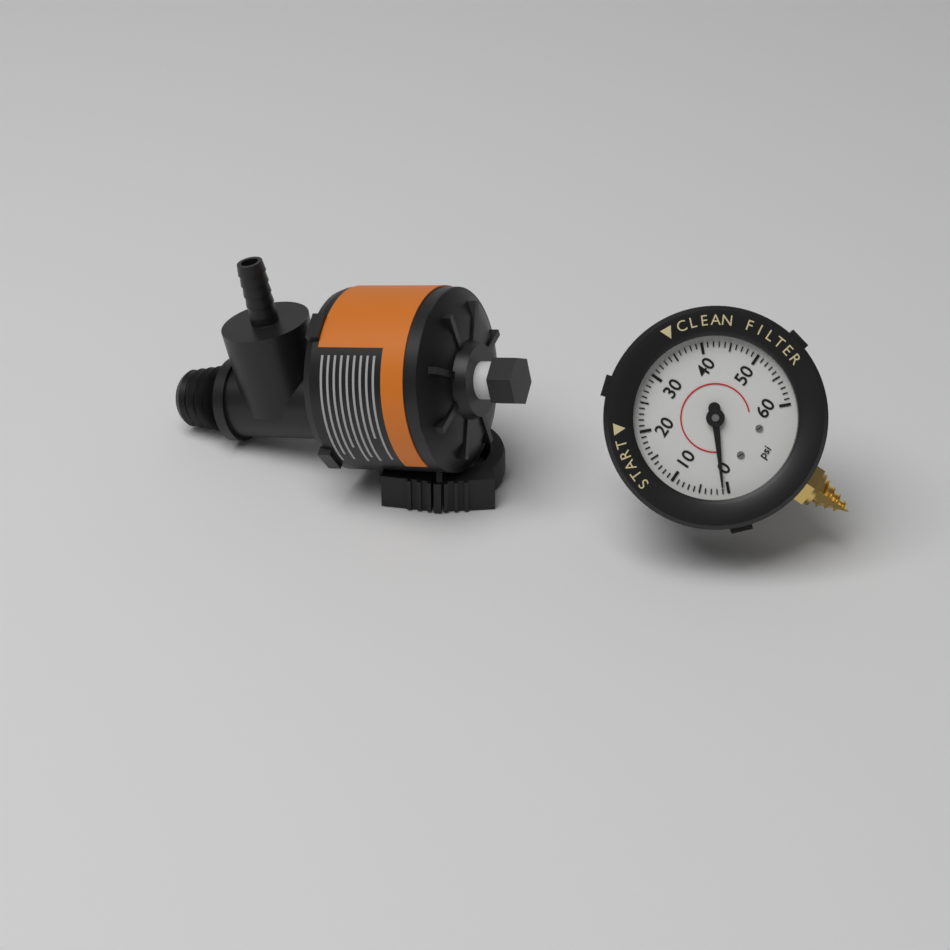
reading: 1 psi
